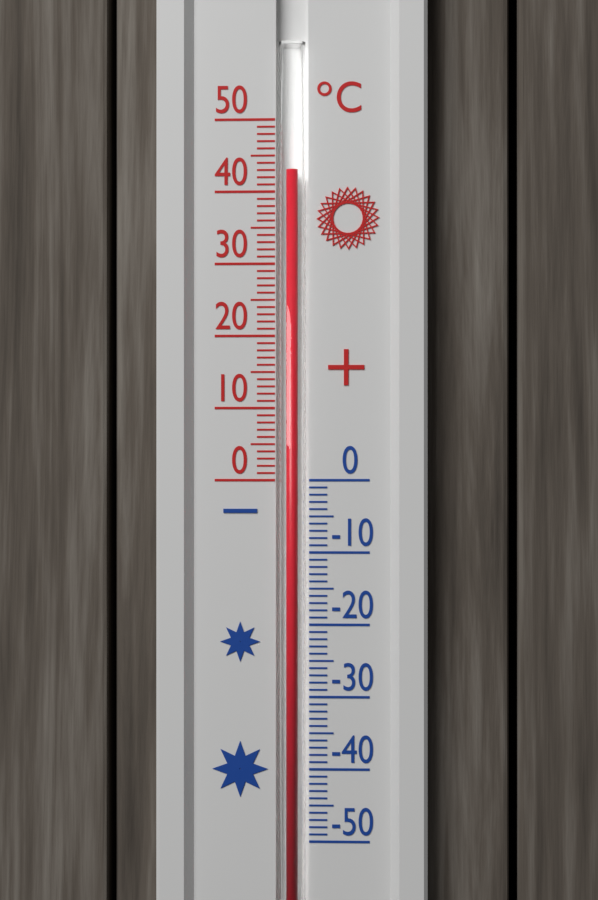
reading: 43 °C
